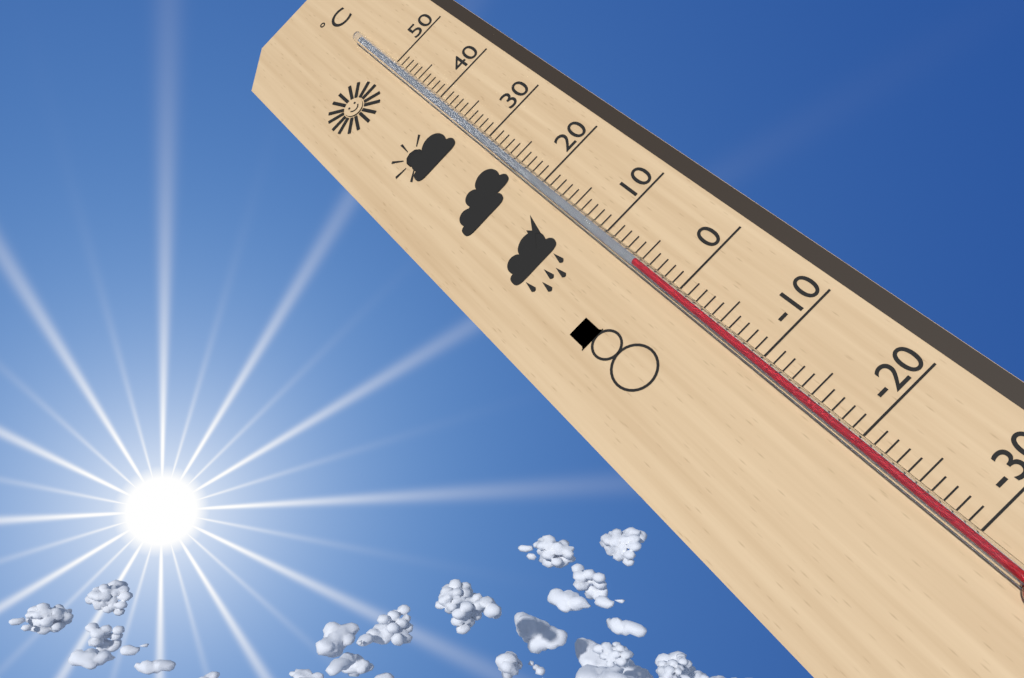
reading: 5 °C
